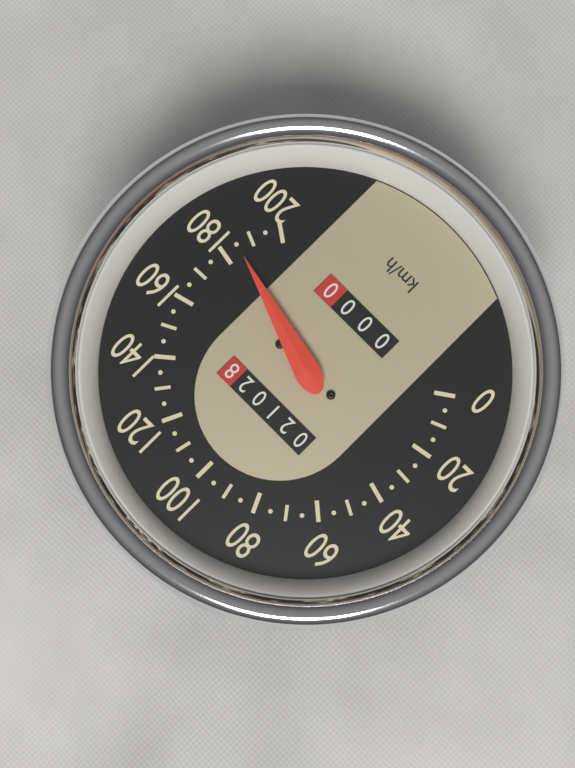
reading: 185 km/h
